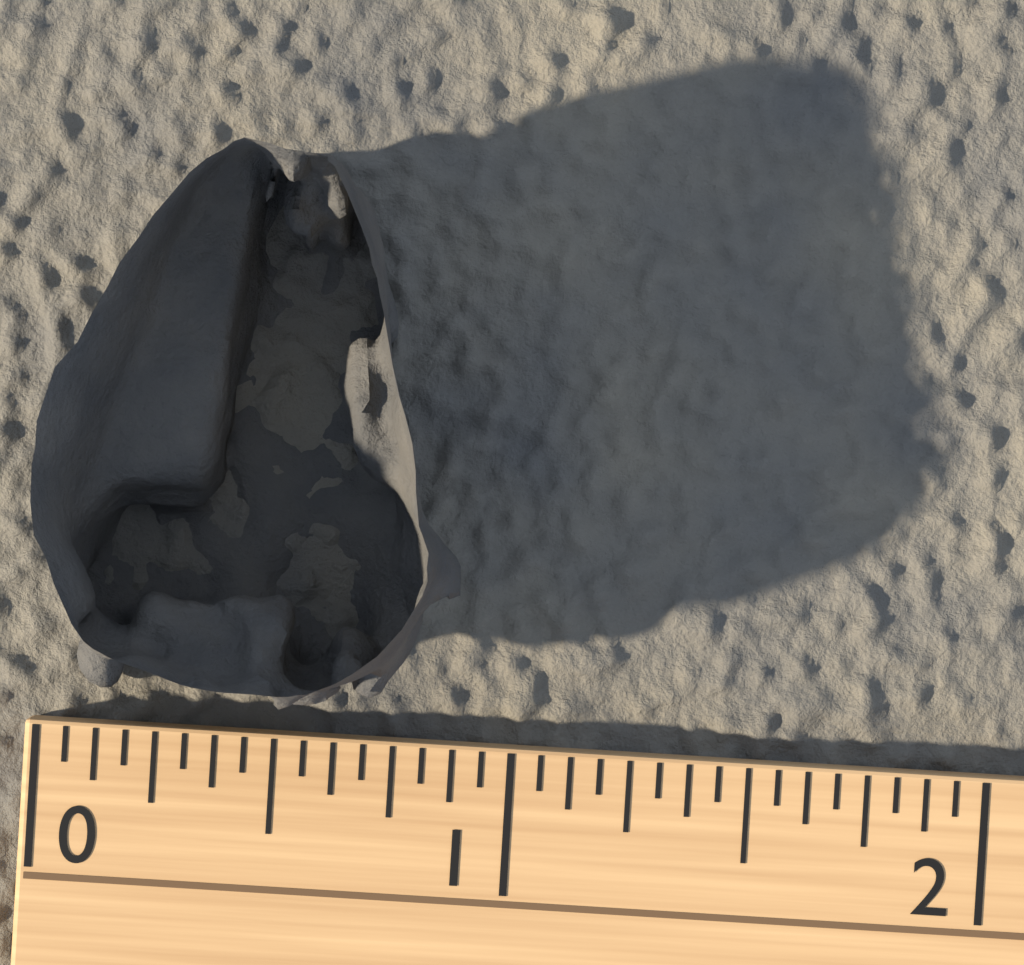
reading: 0.8750 (no unit)
